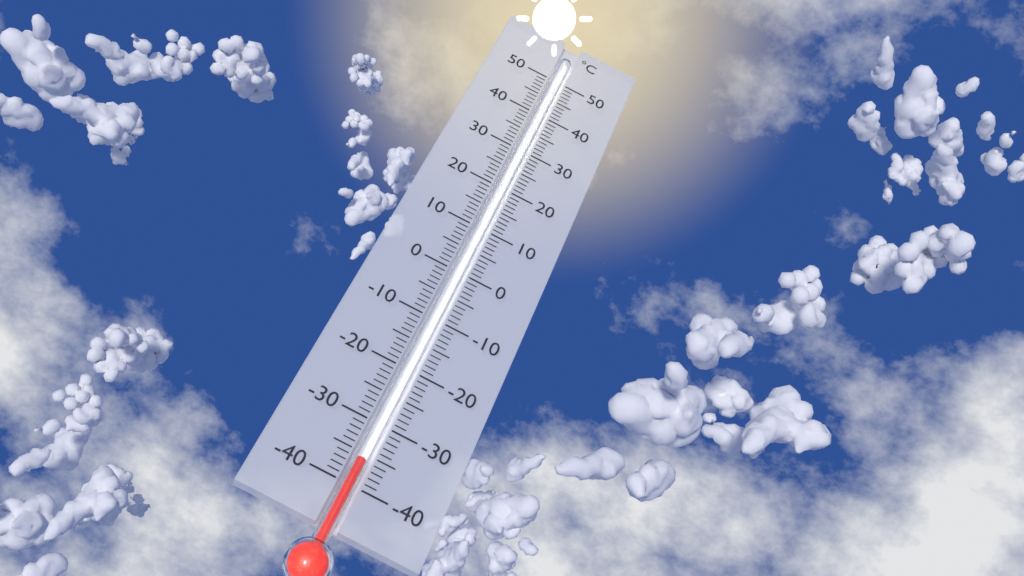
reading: -36 °C
